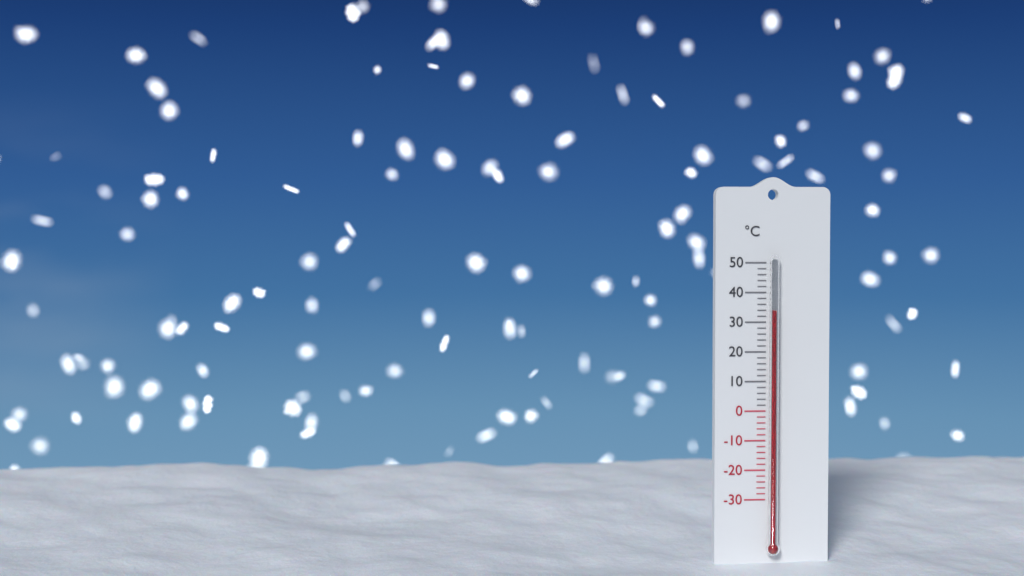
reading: 34 °C
